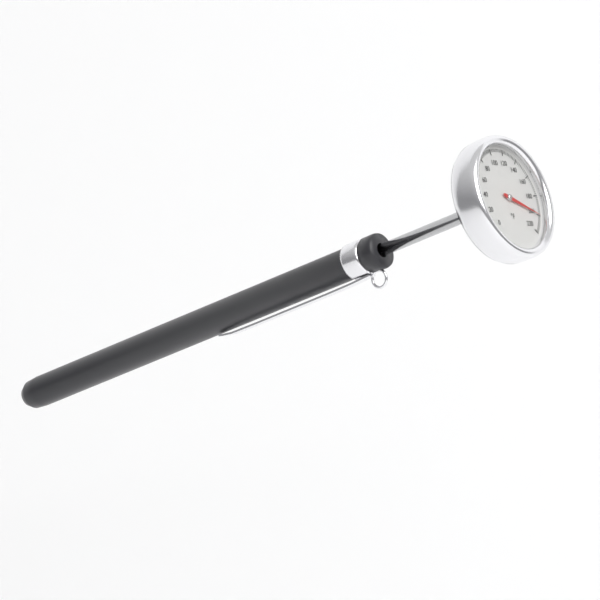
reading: 200 °F
